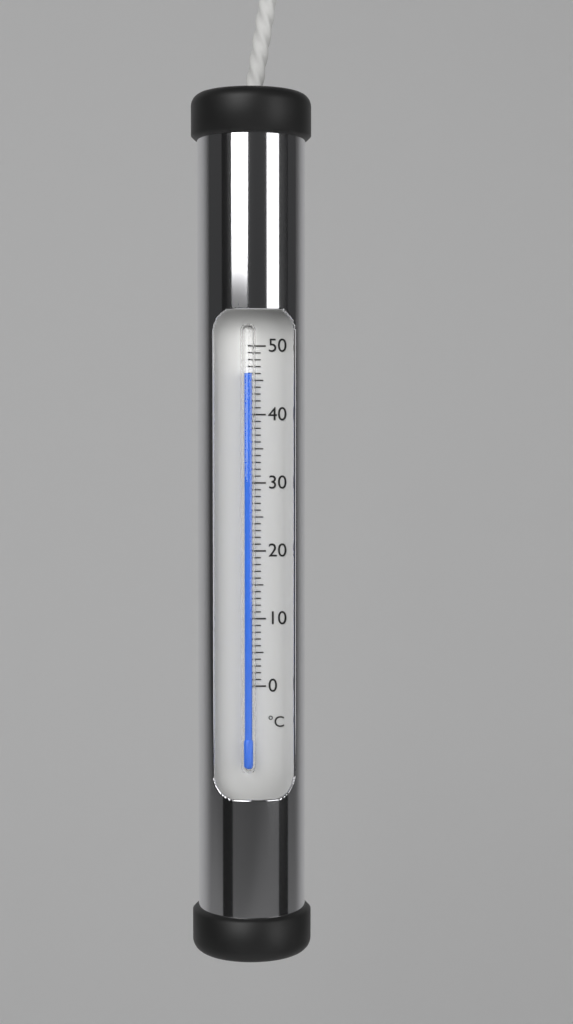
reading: 46 °C
